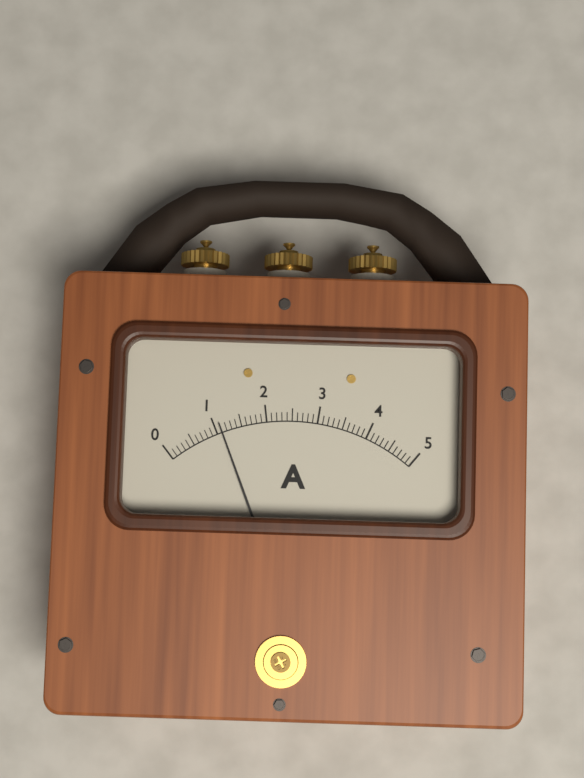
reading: 1.1 A
